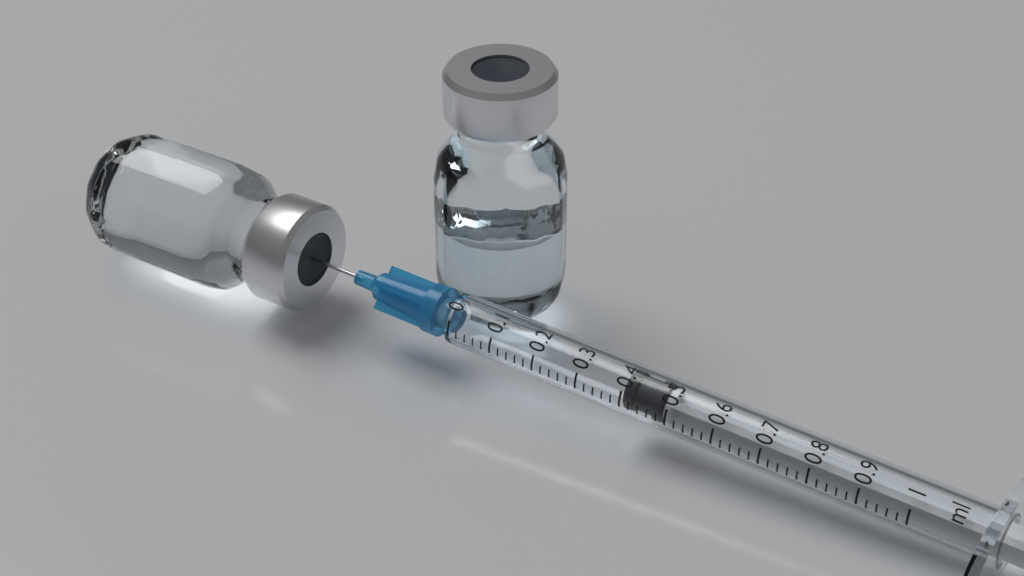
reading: 0.40 ml
